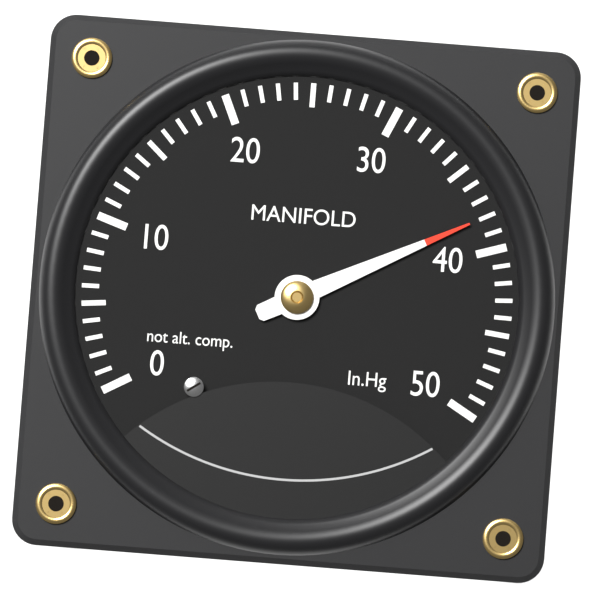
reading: 38 inHg
